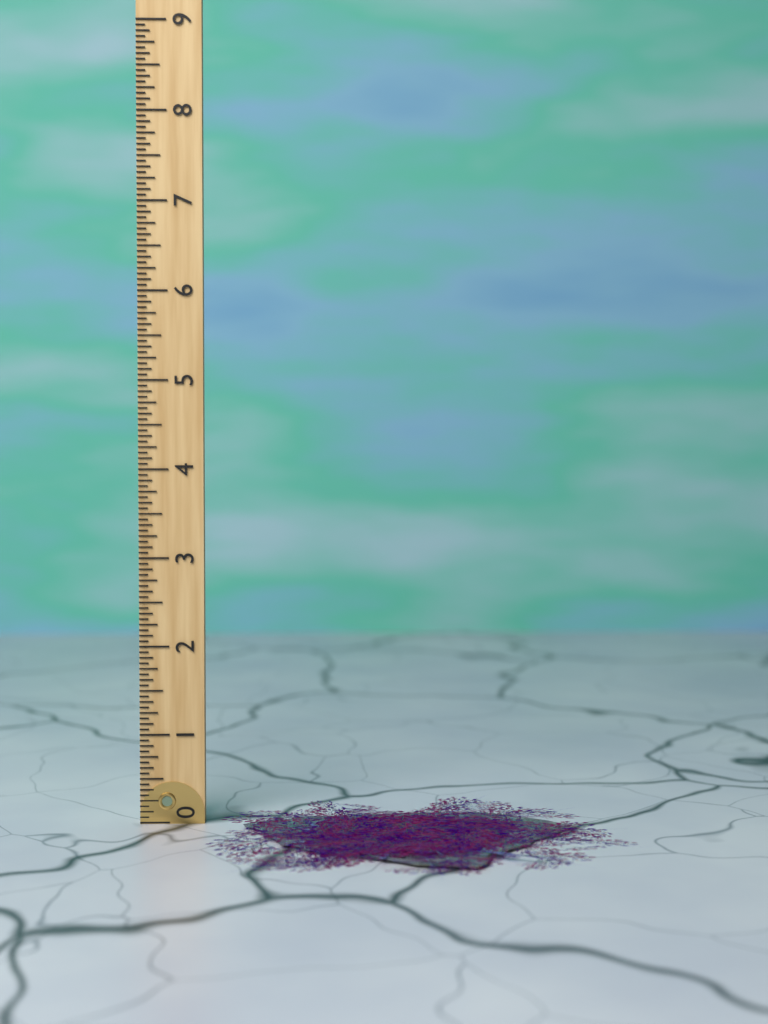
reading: 0.1250 (no unit)
